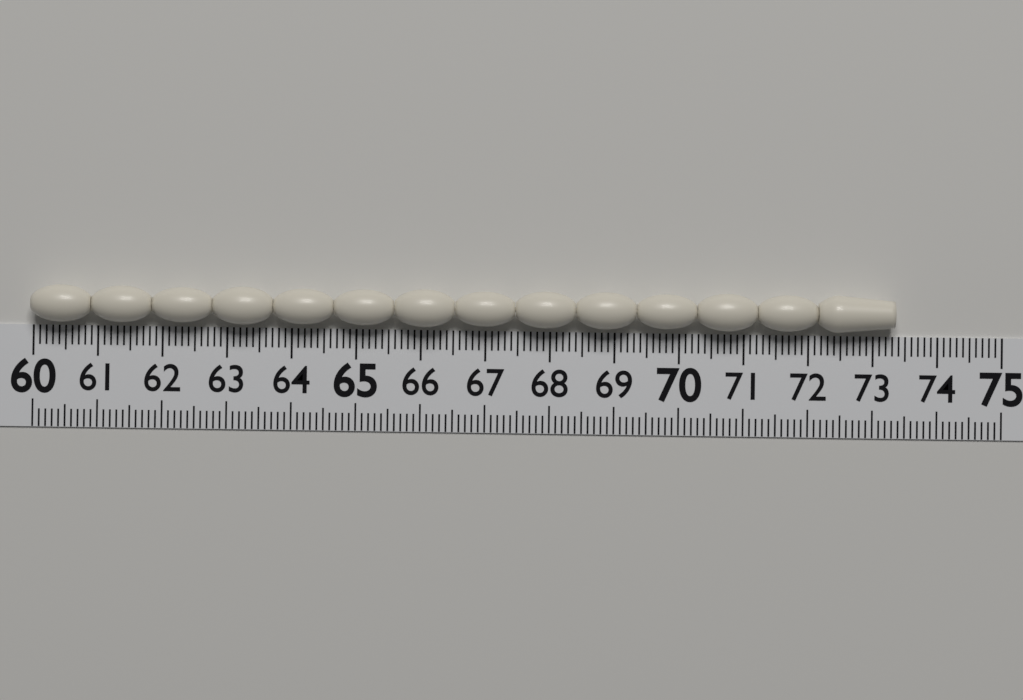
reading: 73.3 (no unit)
